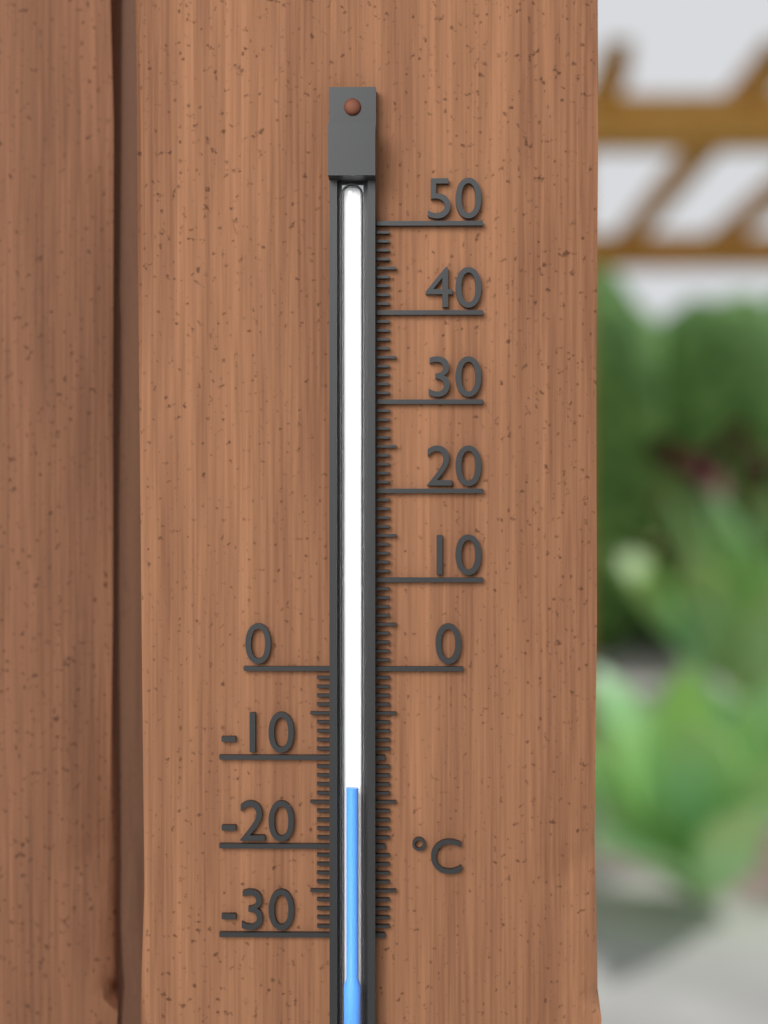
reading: -13 °C
